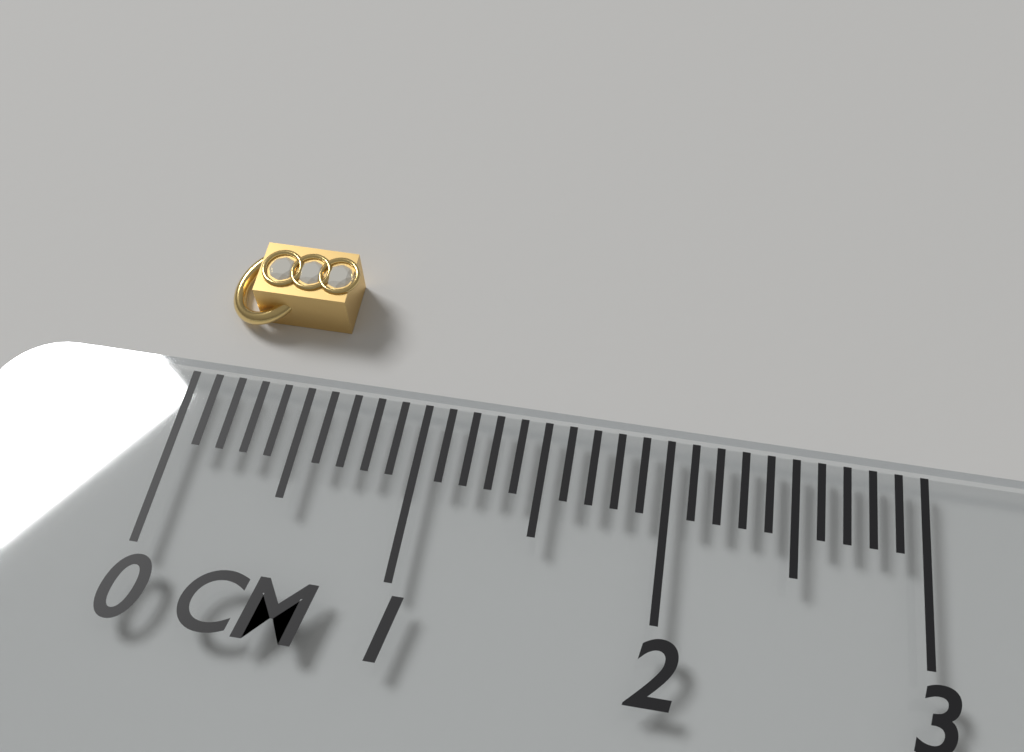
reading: 0.6 cm
